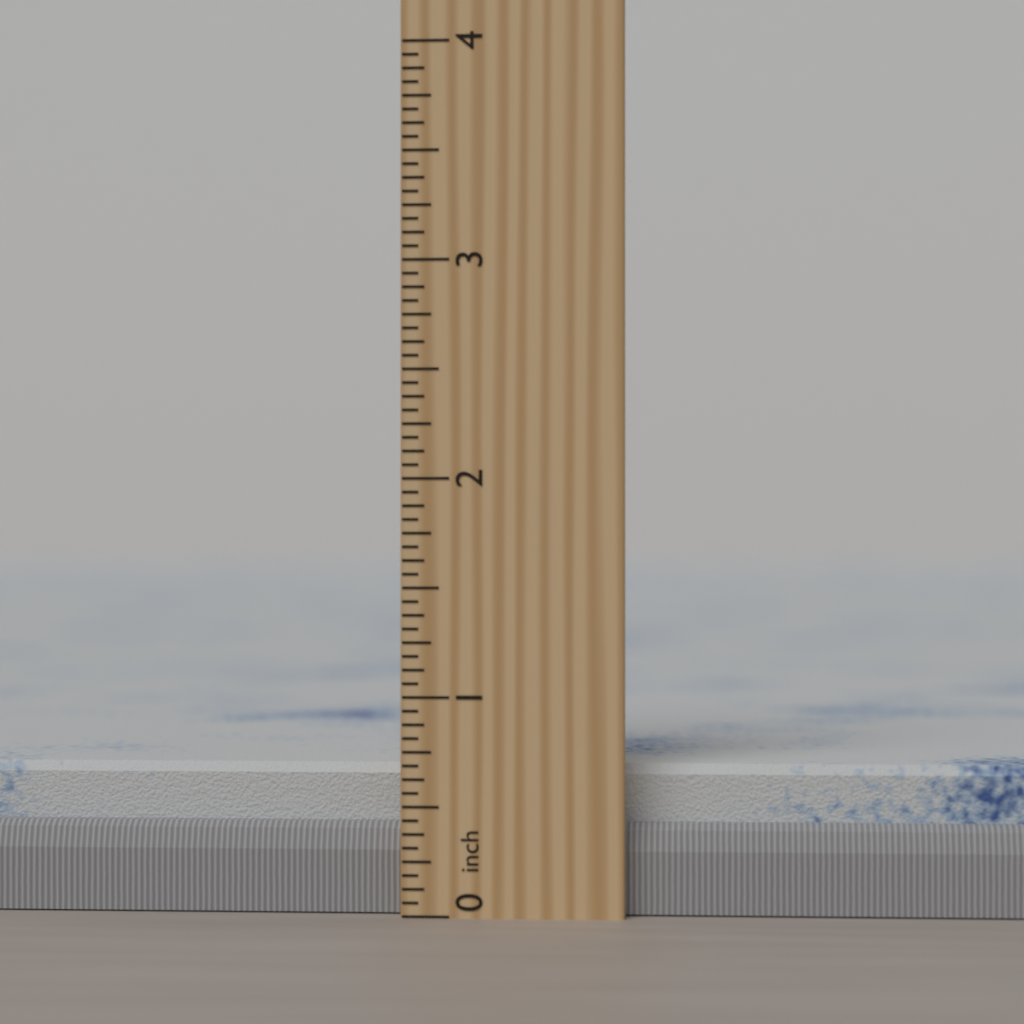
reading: 0.6875 inch
